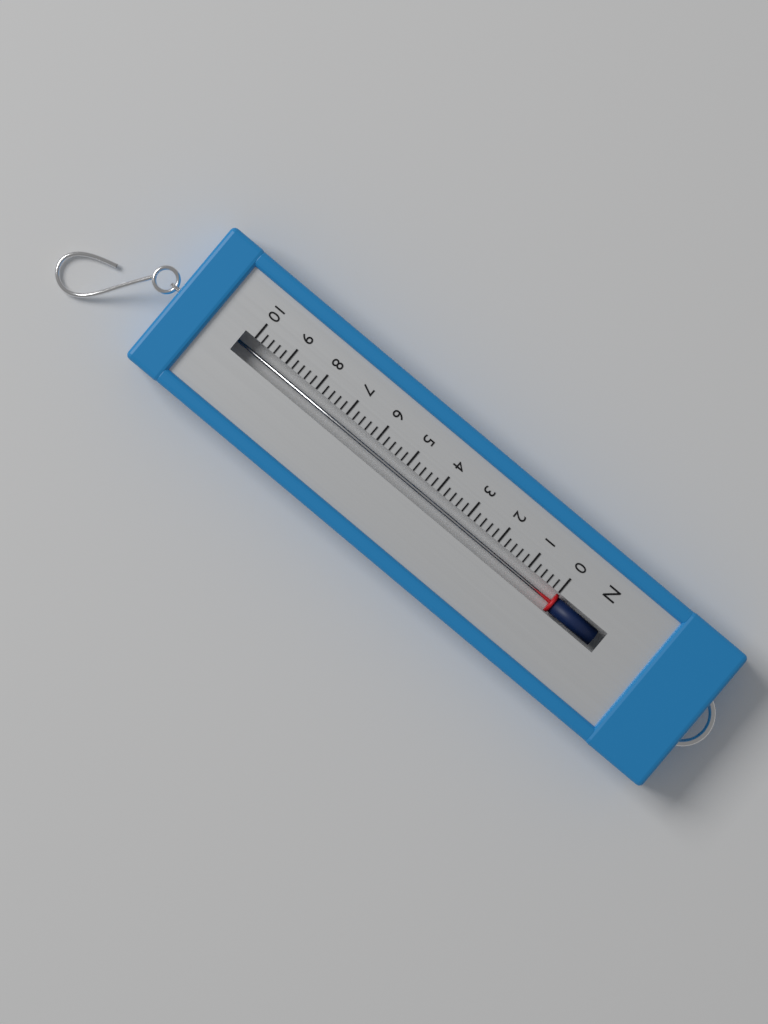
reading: 0.0 N
